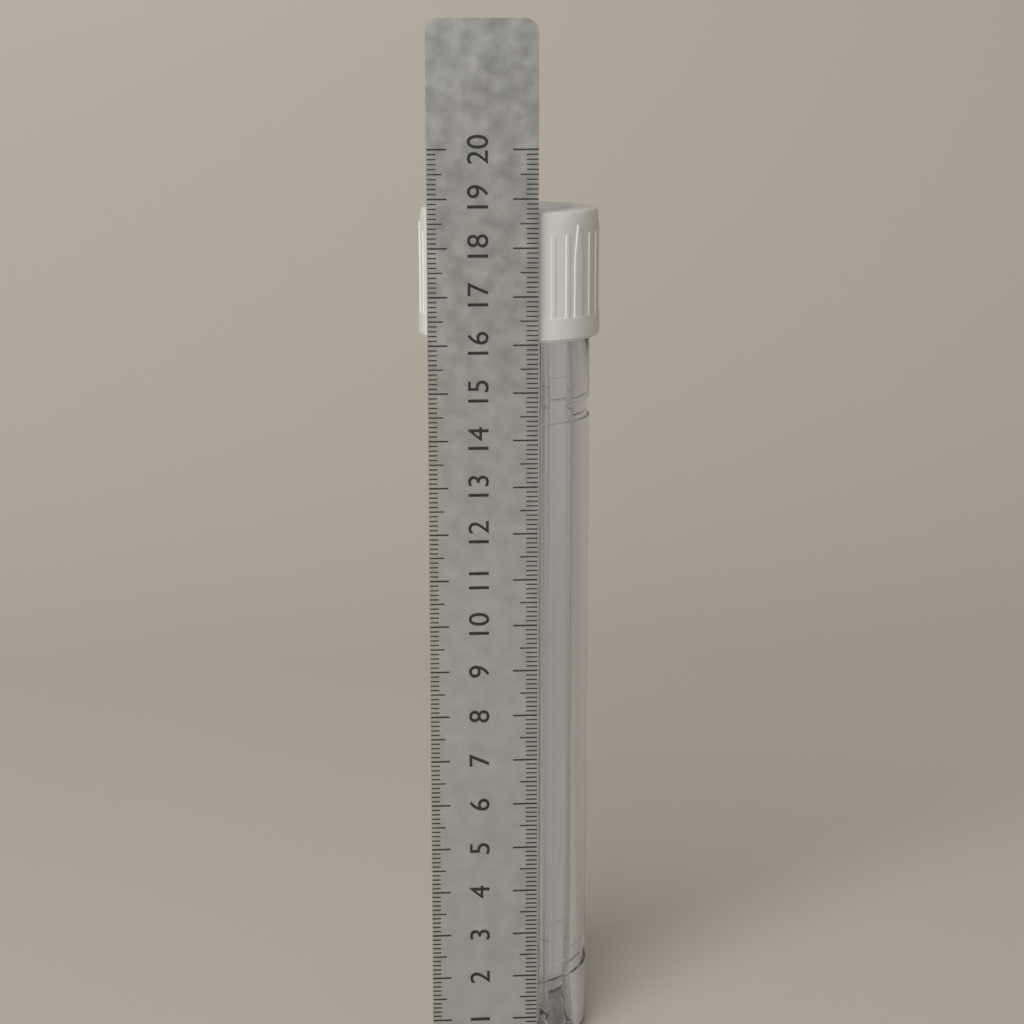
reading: 18.7 cm
